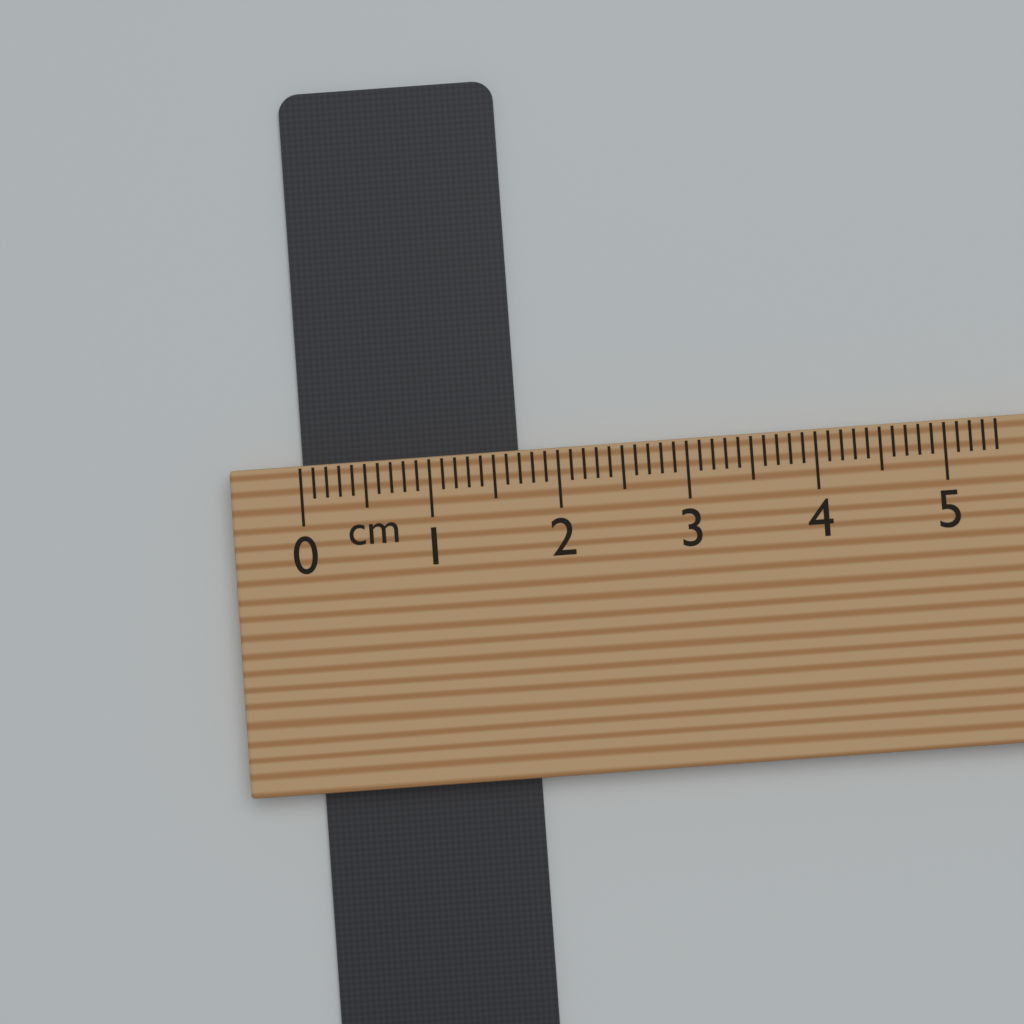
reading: 1.7 cm
